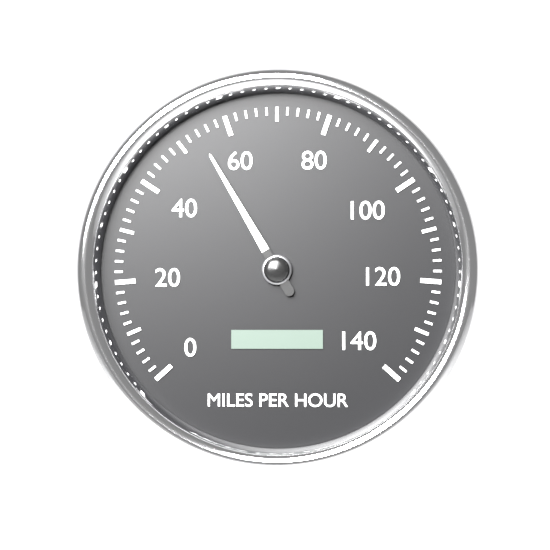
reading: 54 mph
